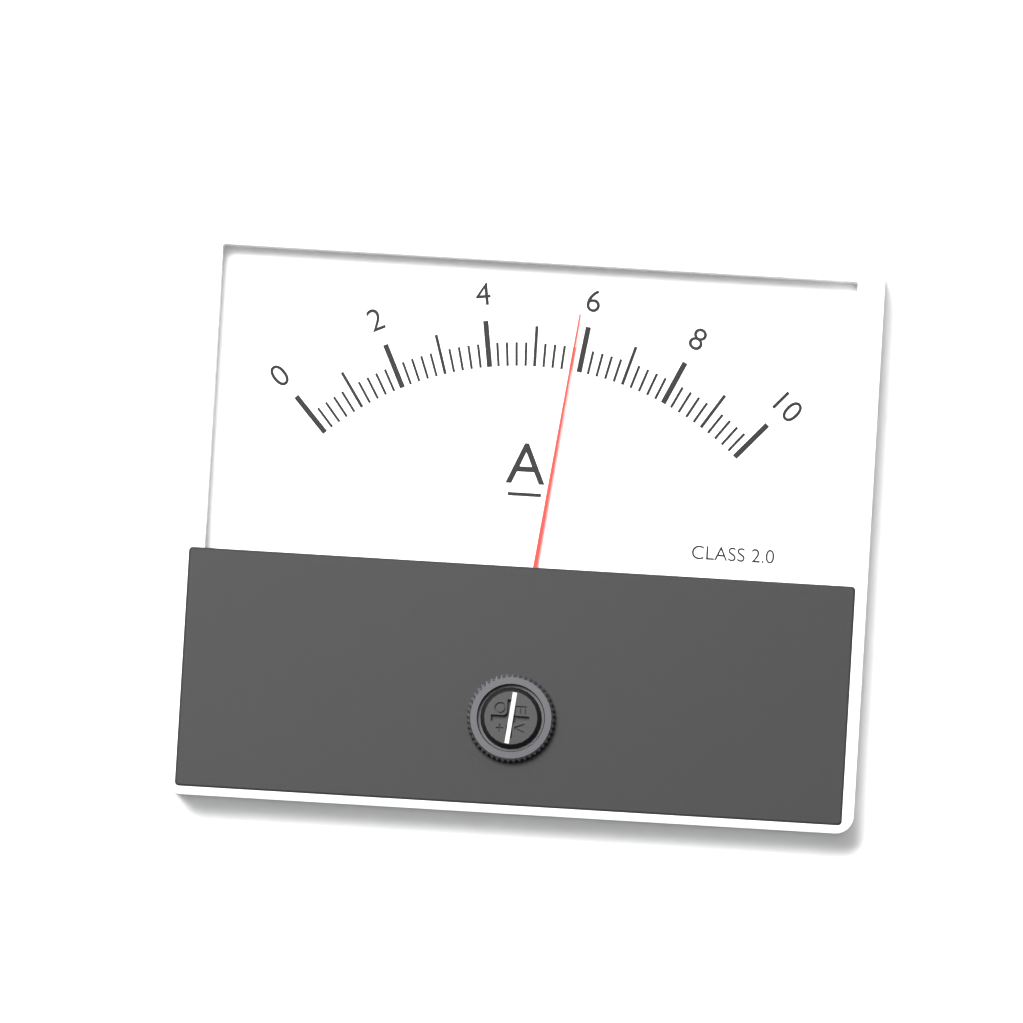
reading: 5.8 A
